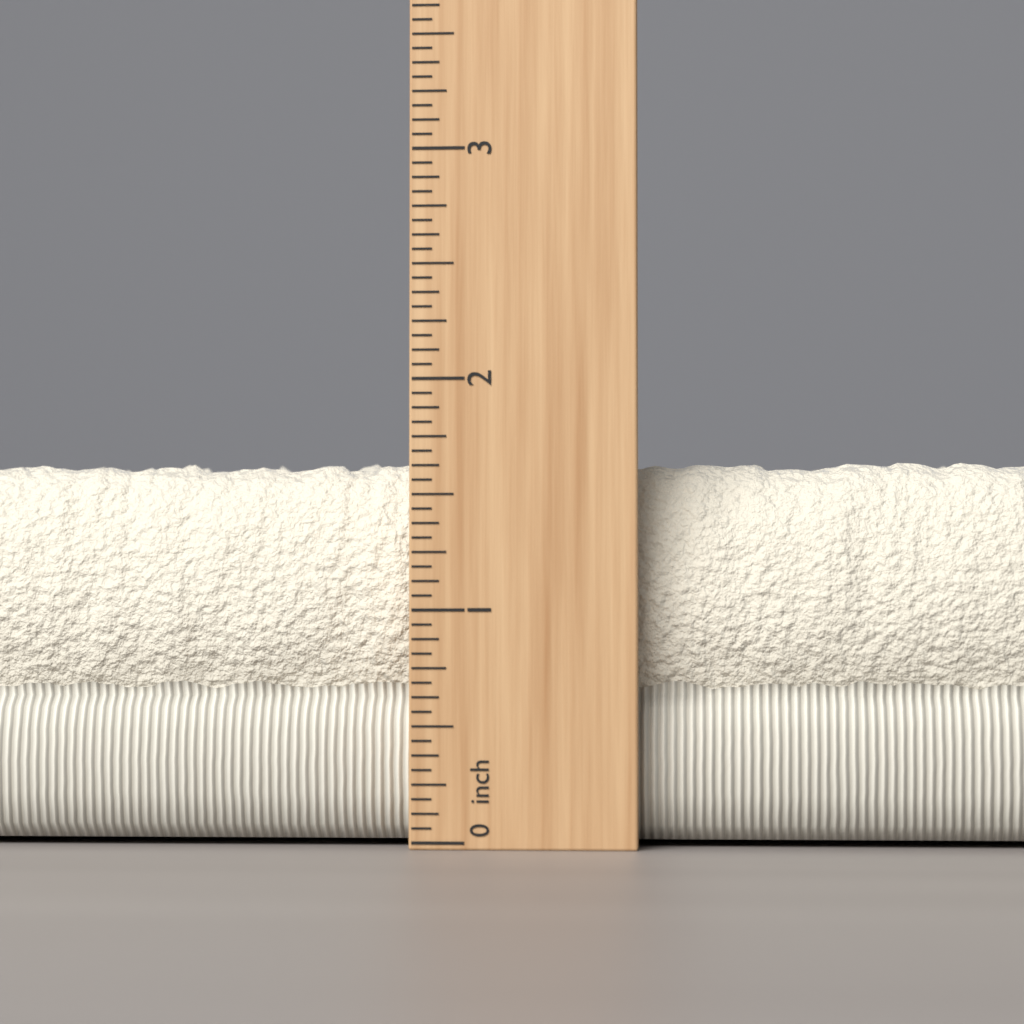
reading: 1.6875 inch
